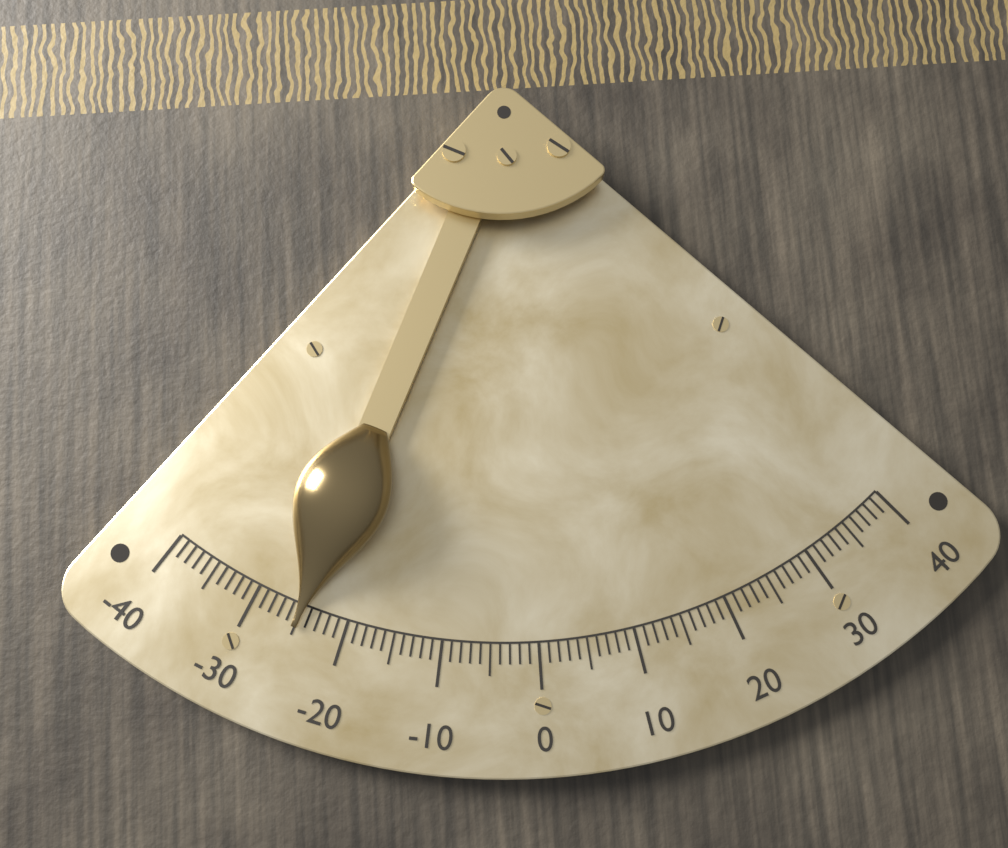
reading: -25 (no unit)
